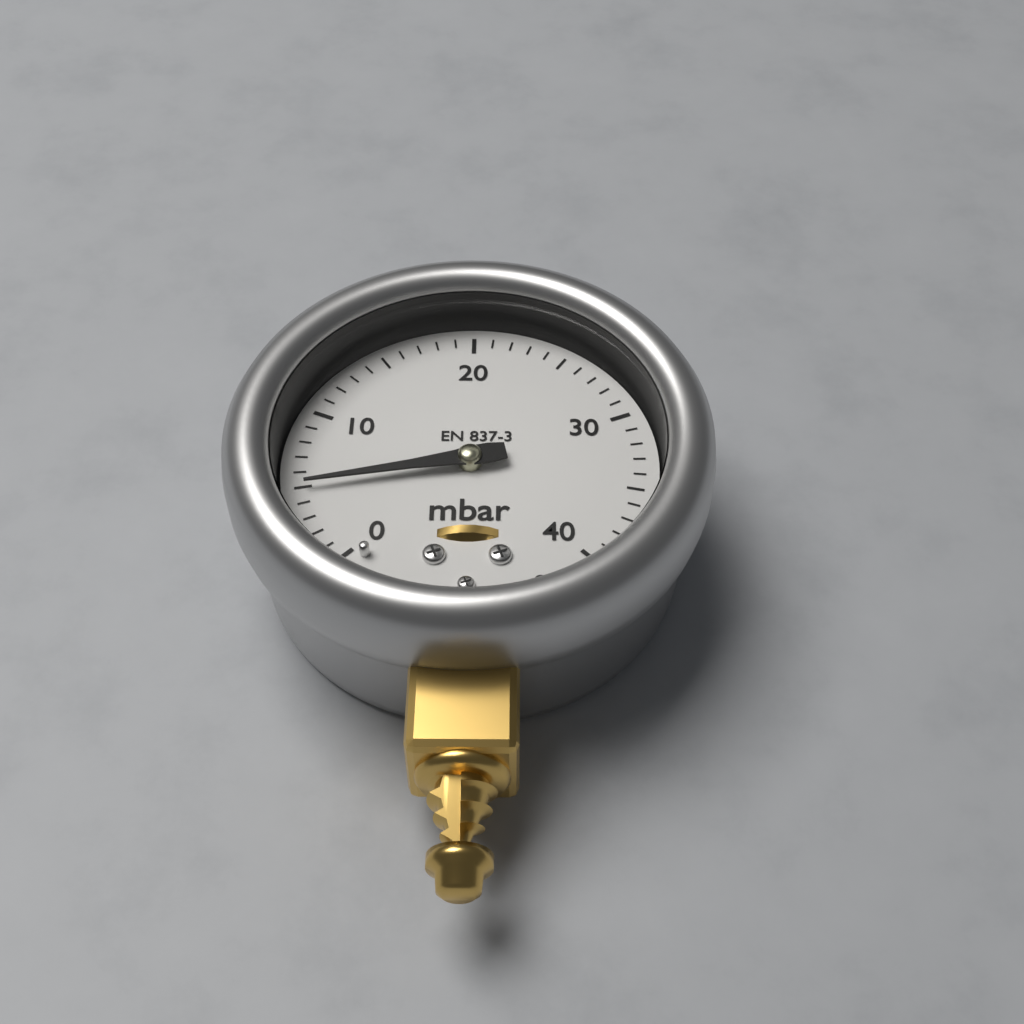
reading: 5 mbar
